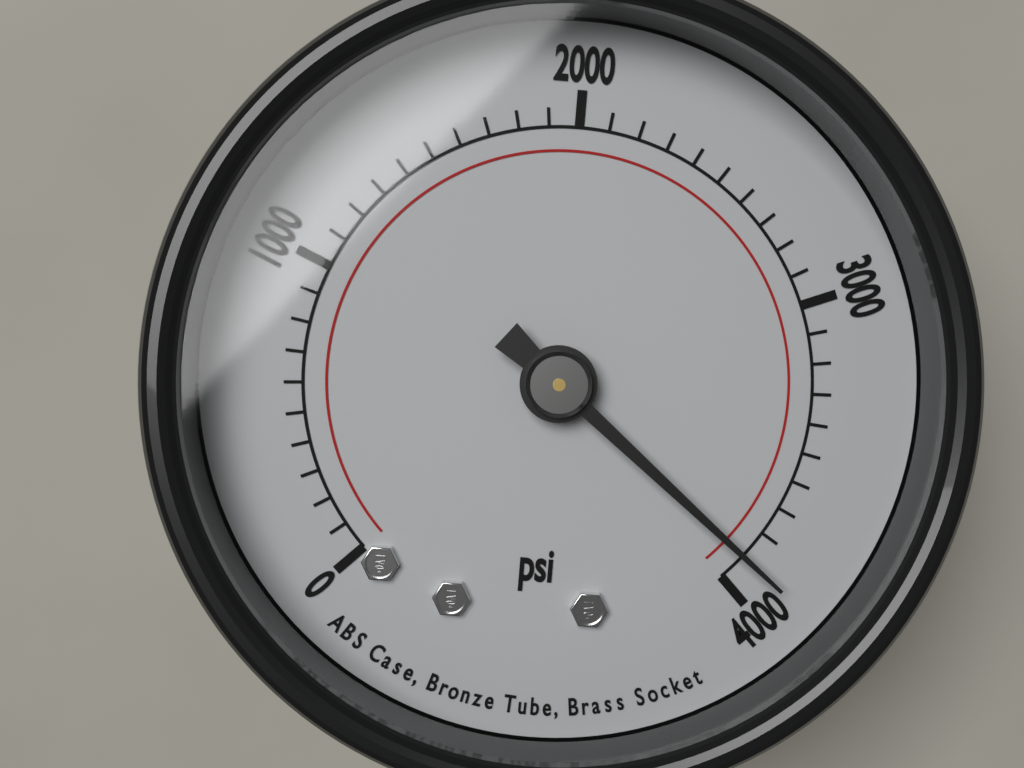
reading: 3900 psi
